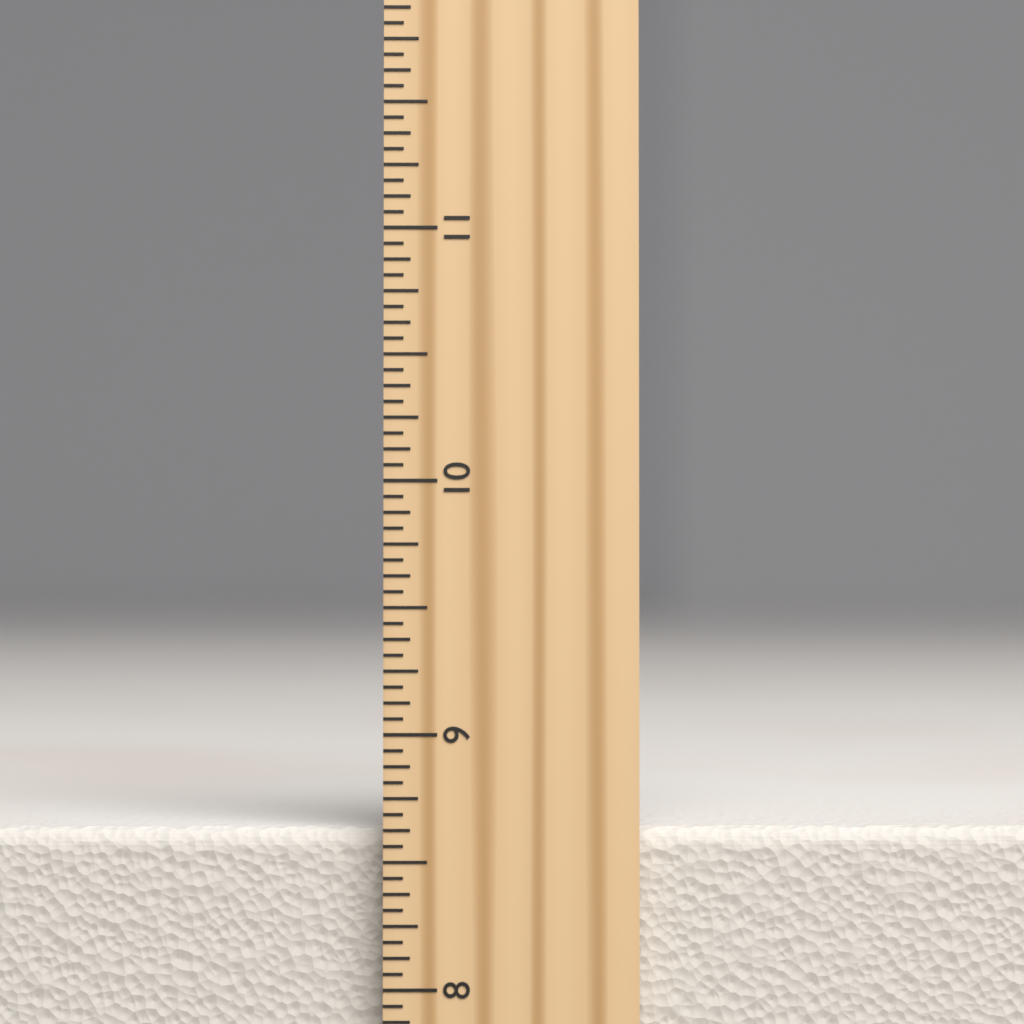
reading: 8.6250 inch
